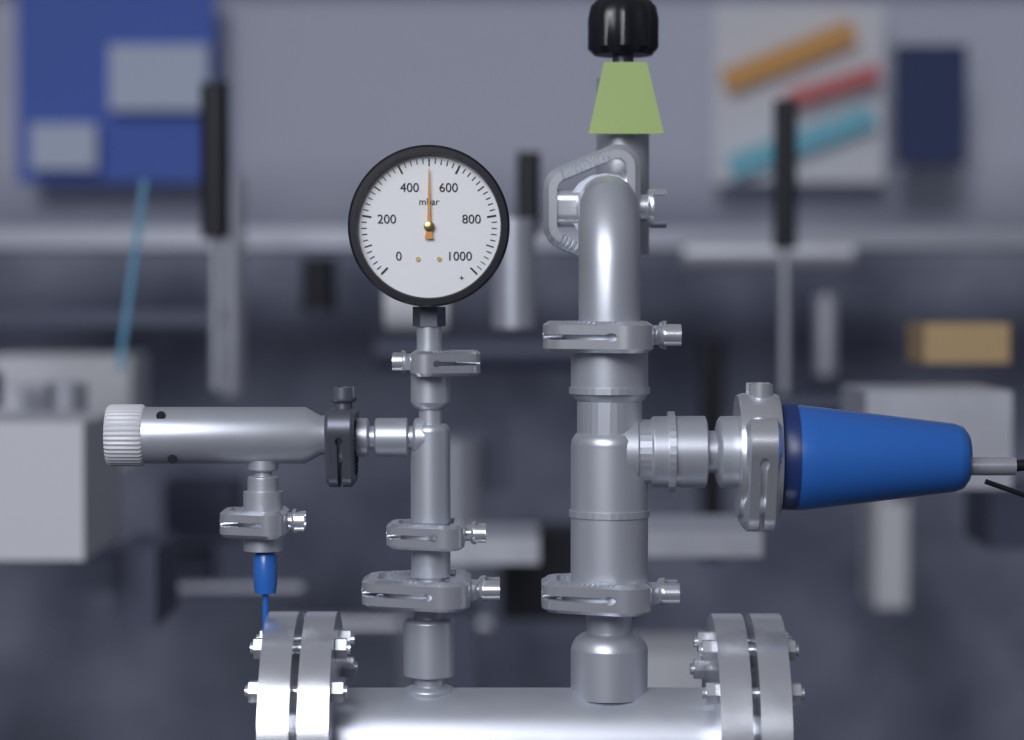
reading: 500 mbar
